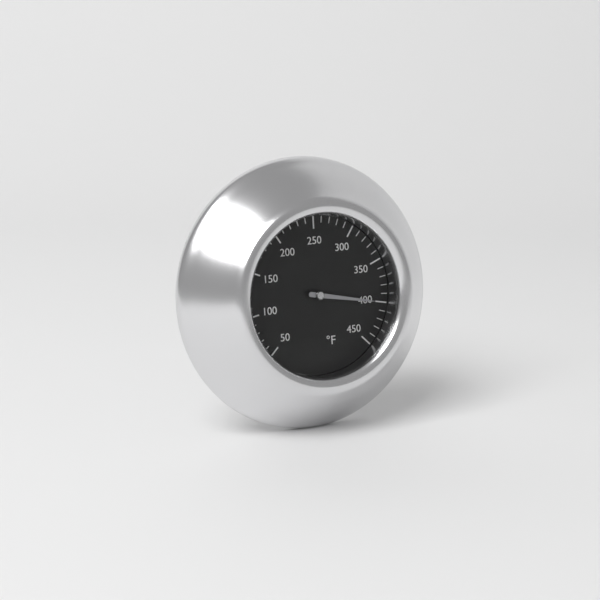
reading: 400 °F
